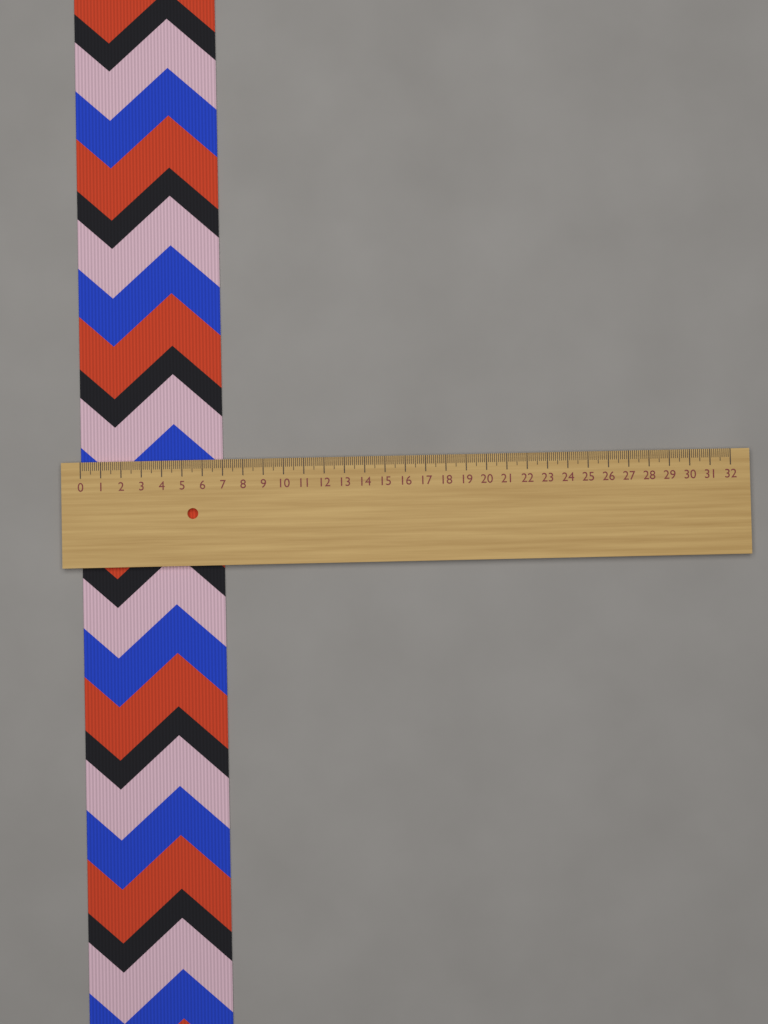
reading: 7.0 (no unit)
